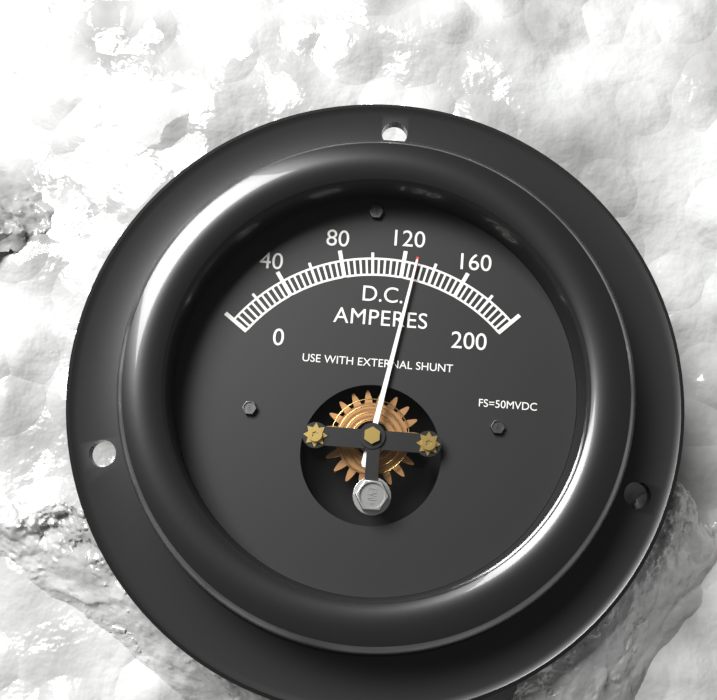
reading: 128 A
